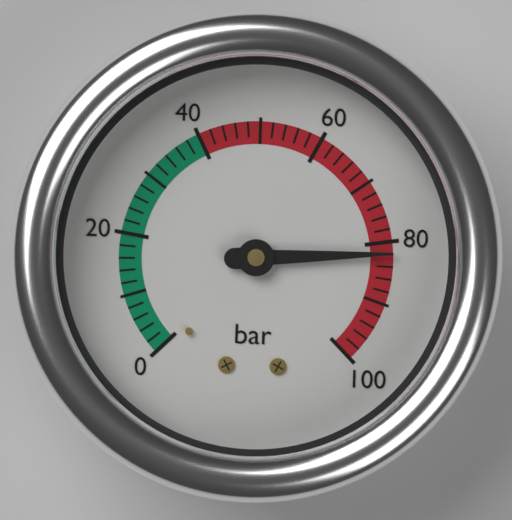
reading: 82 bar
